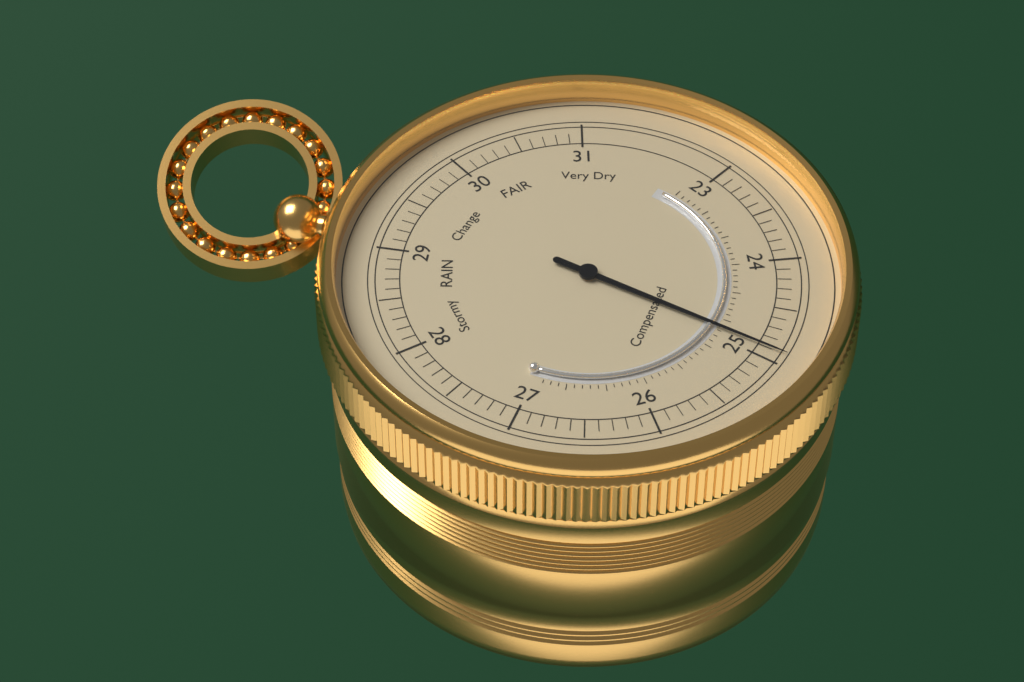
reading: 24.9 (no unit)
